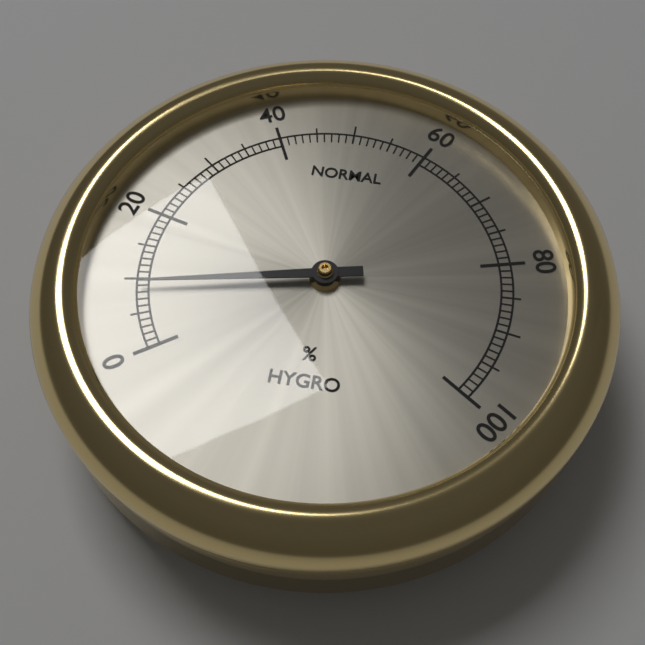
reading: 9 %
